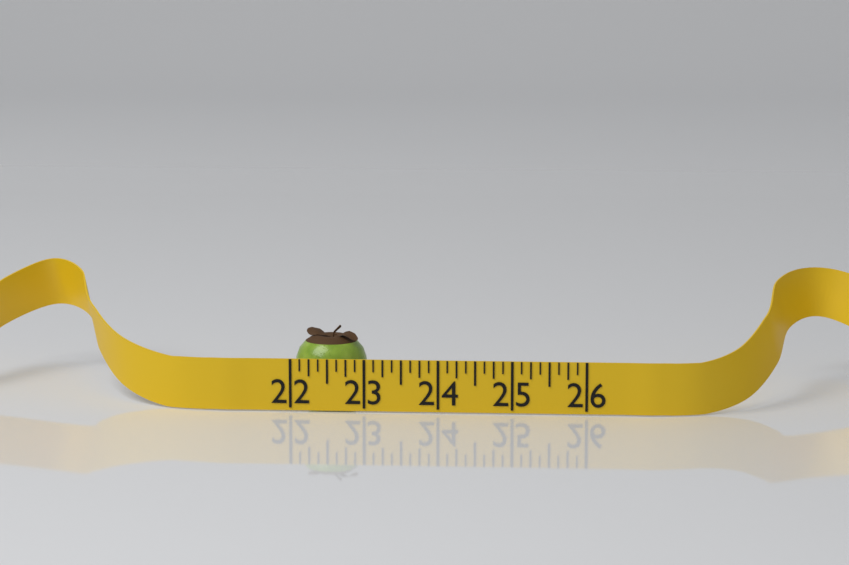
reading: 23.000 (no unit)
